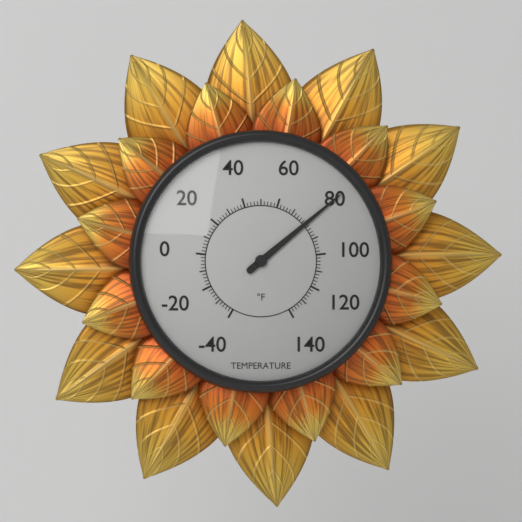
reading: 80 °F
